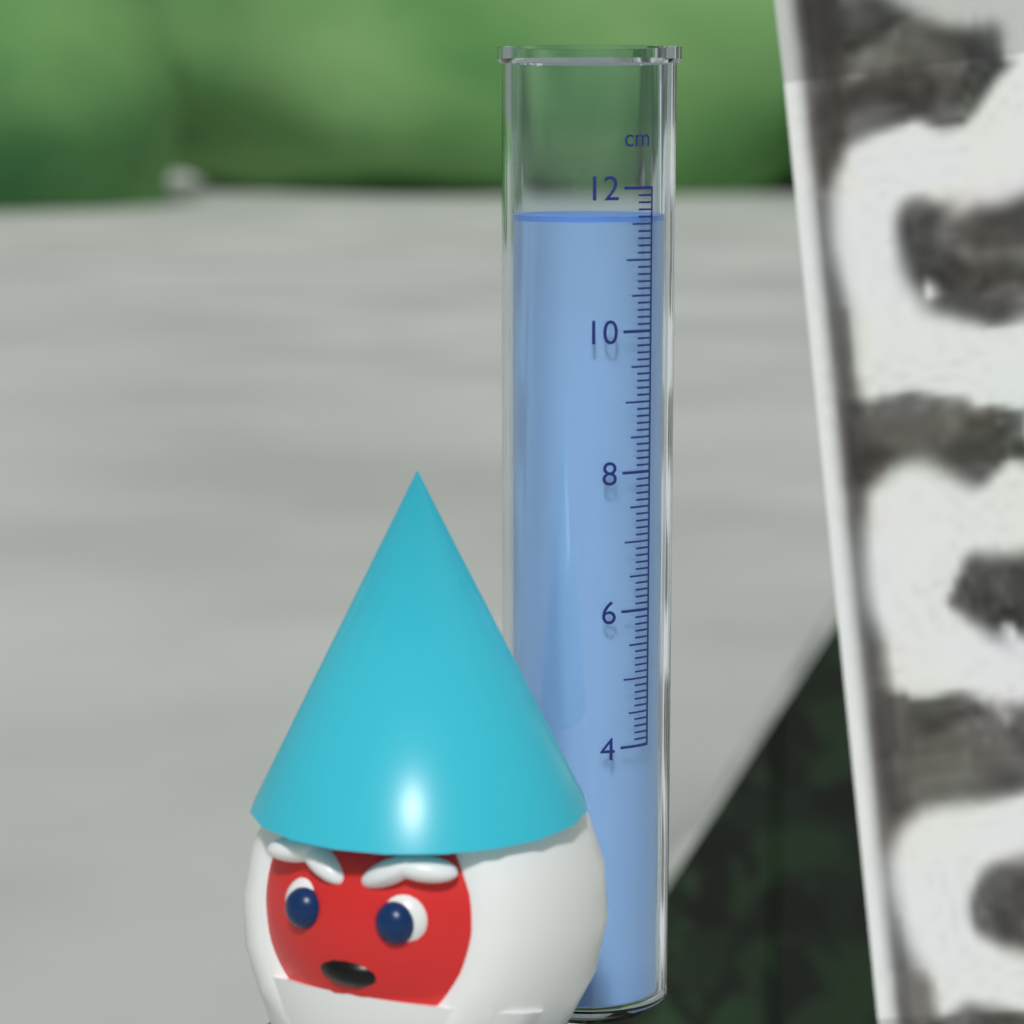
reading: 11.6 cm
